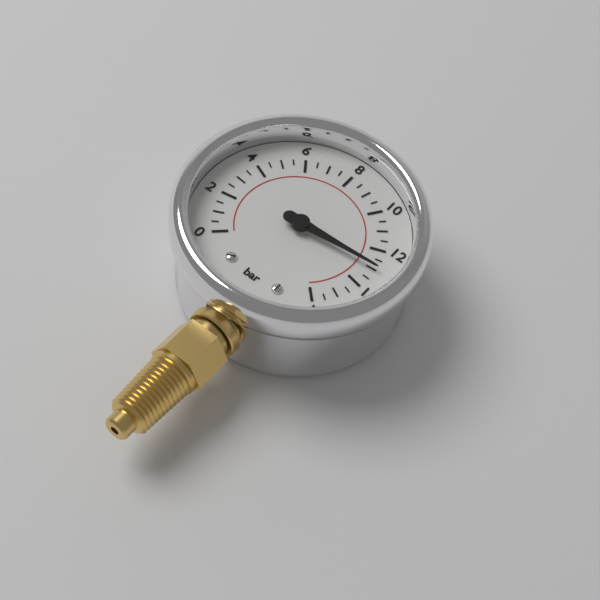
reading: 13.0 bar
